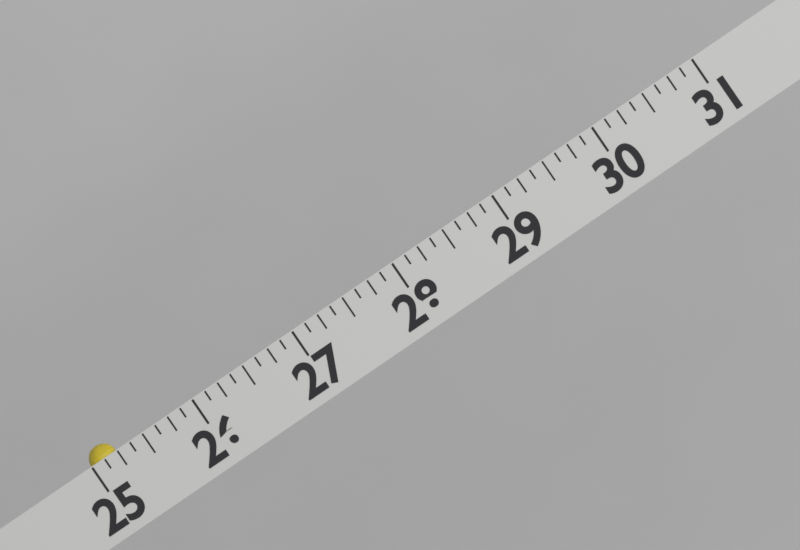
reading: 25.250 (no unit)
